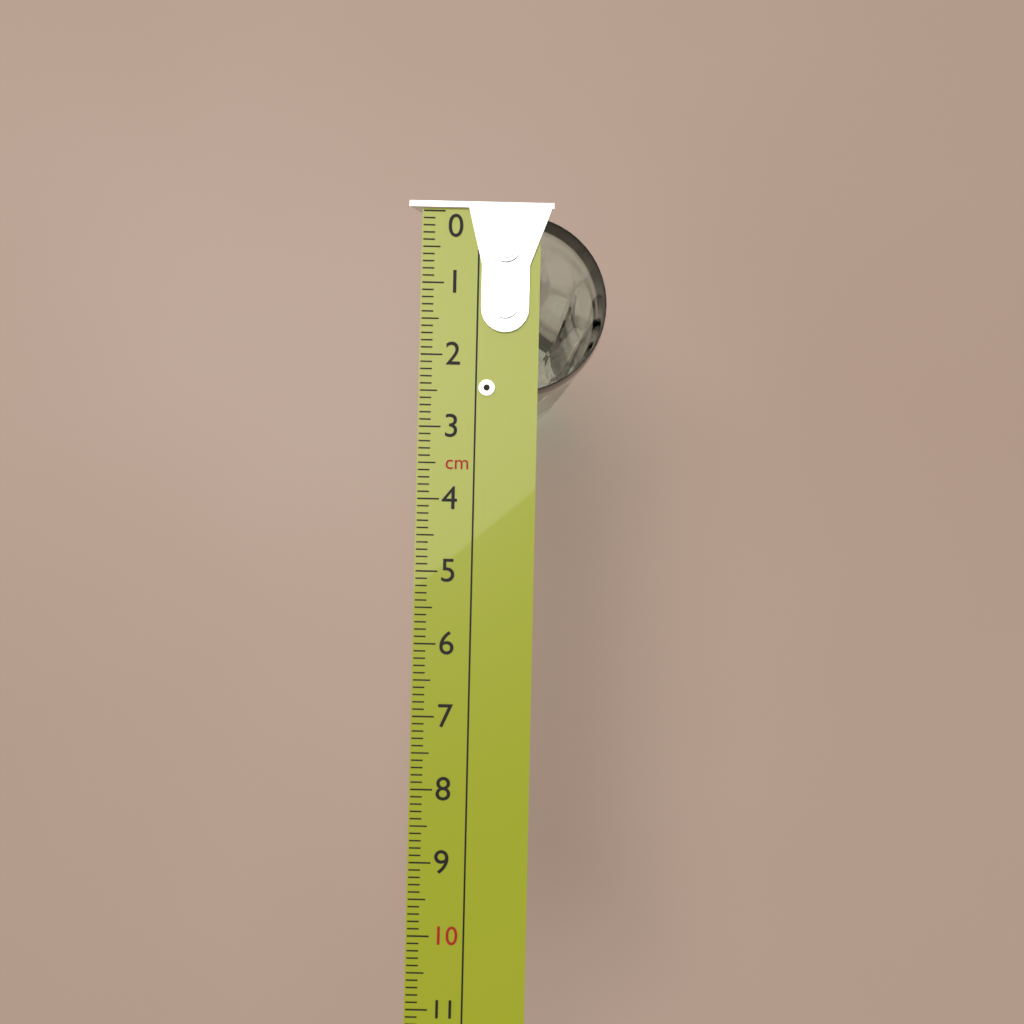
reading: 2.5 cm
